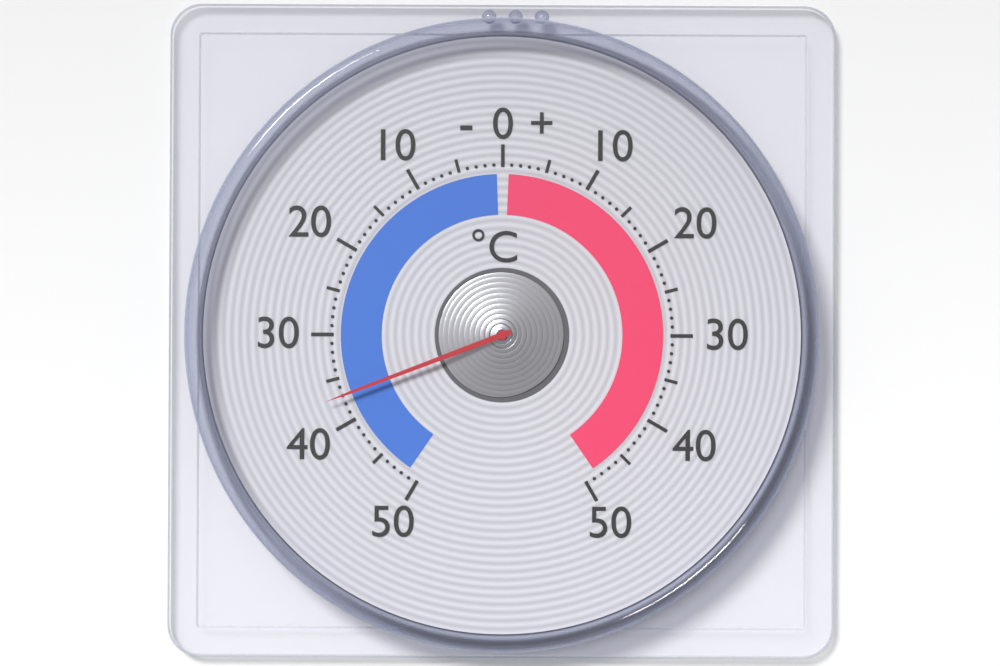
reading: -37 °C
